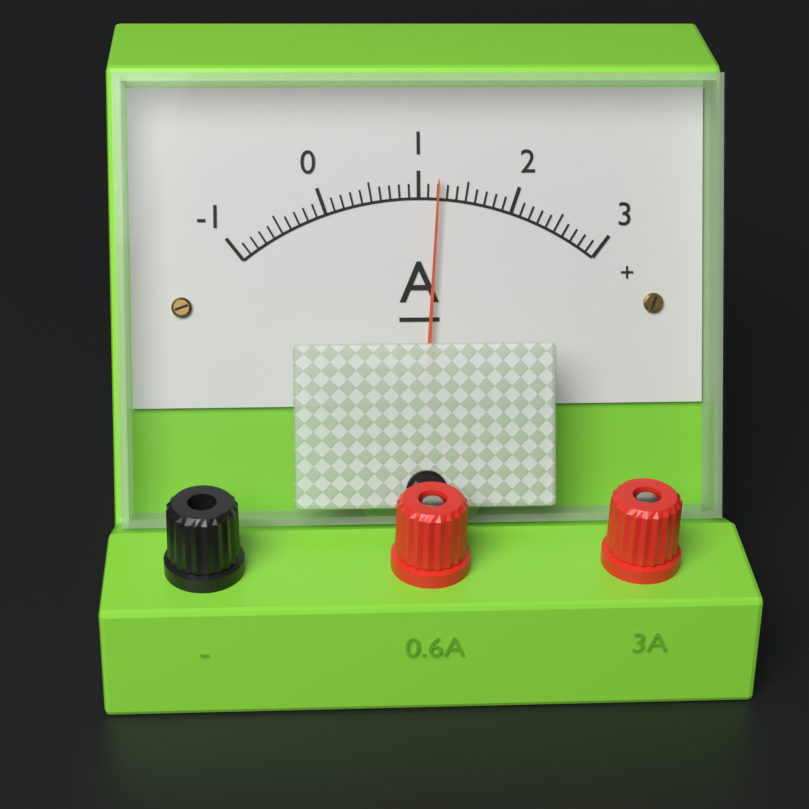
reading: 1.2 A
